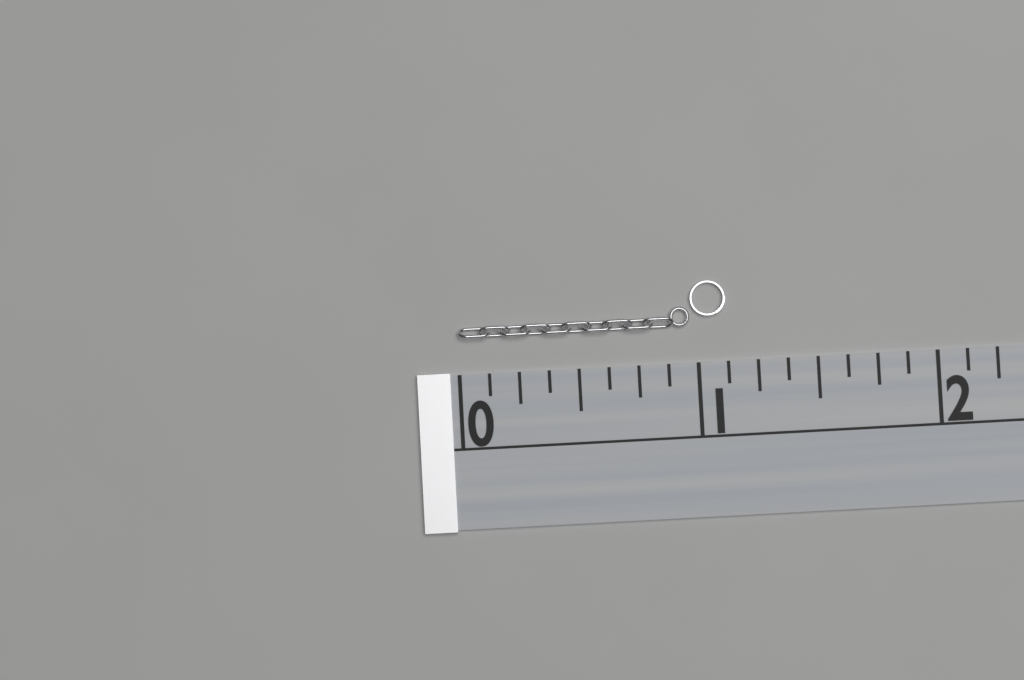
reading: 1.125 (no unit)
